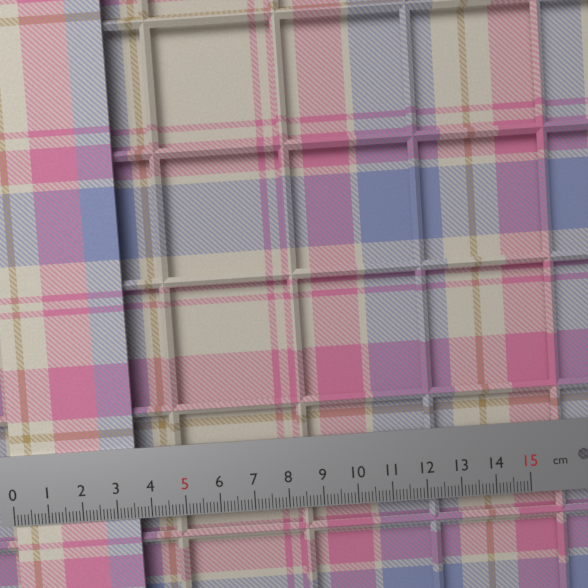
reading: 3.6 cm
